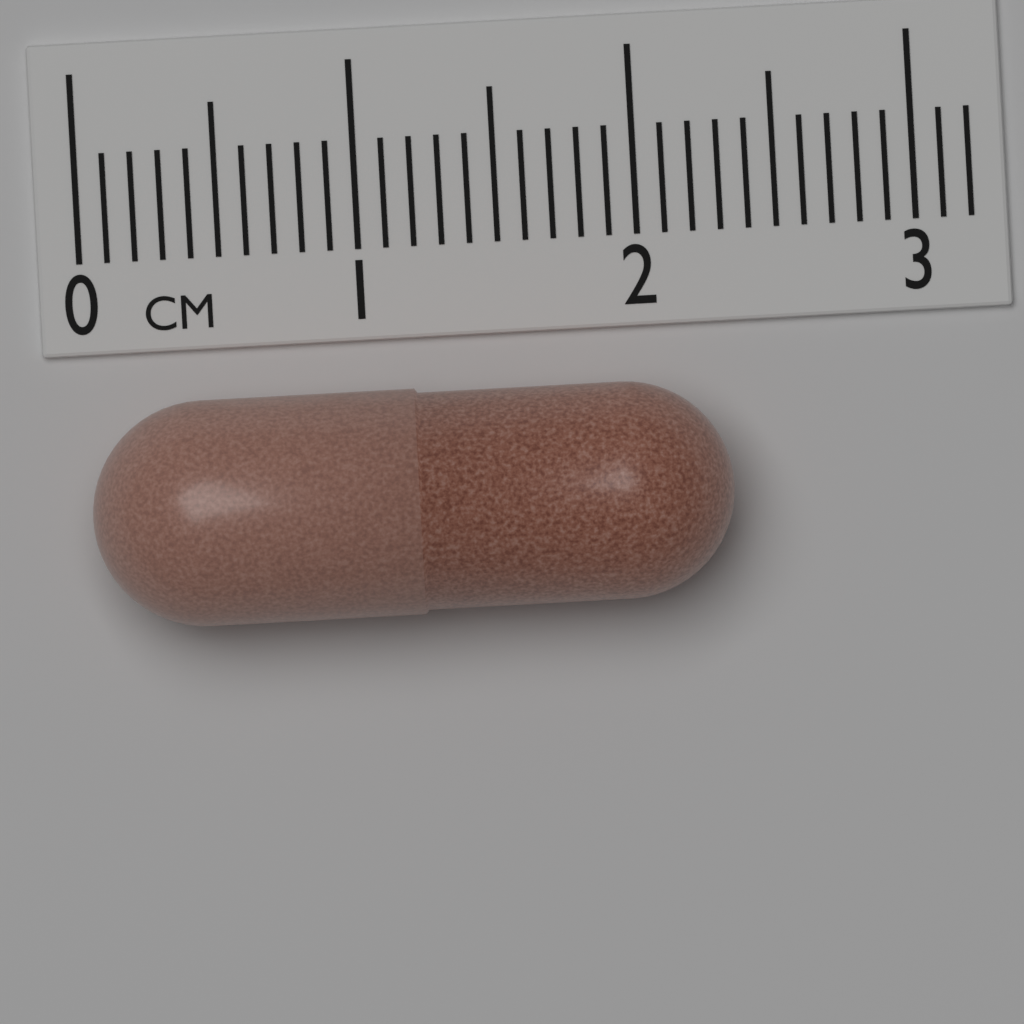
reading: 2.3 cm
